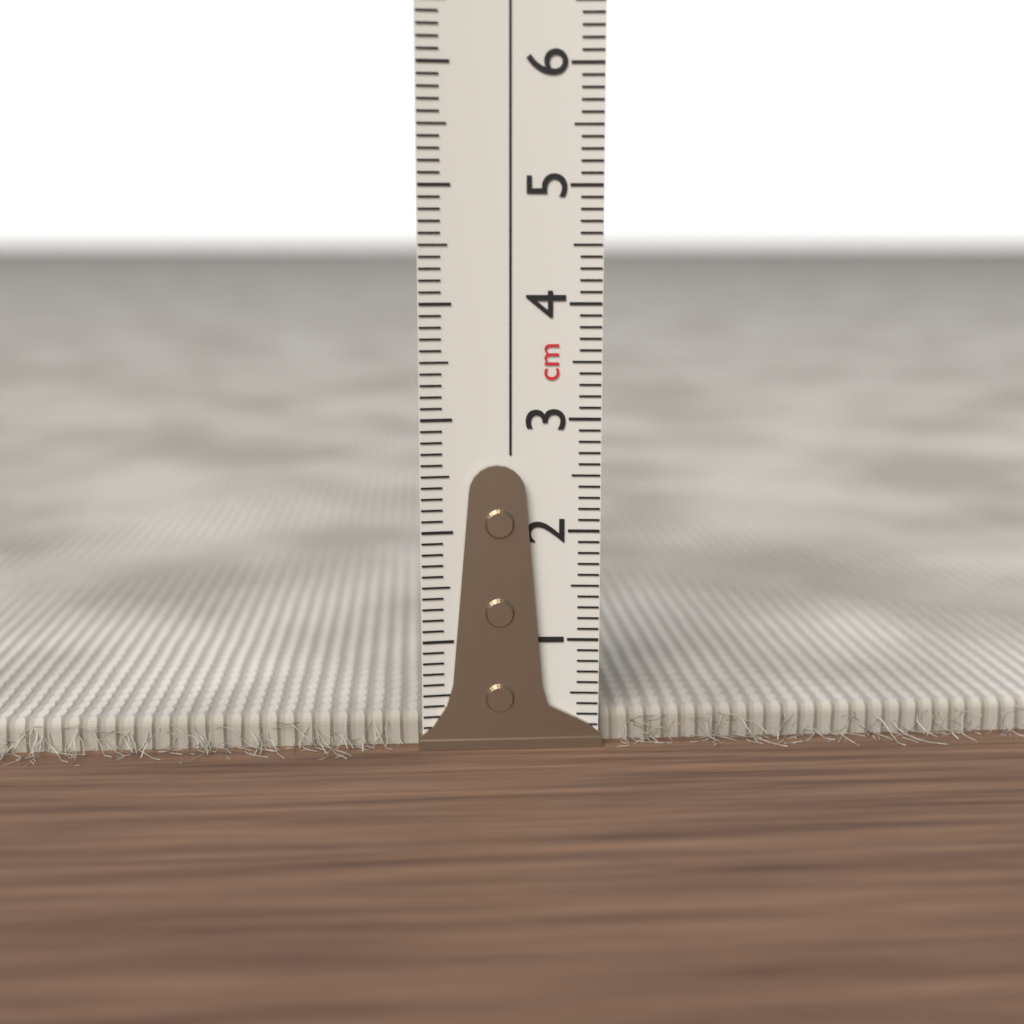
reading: 0.3 cm
